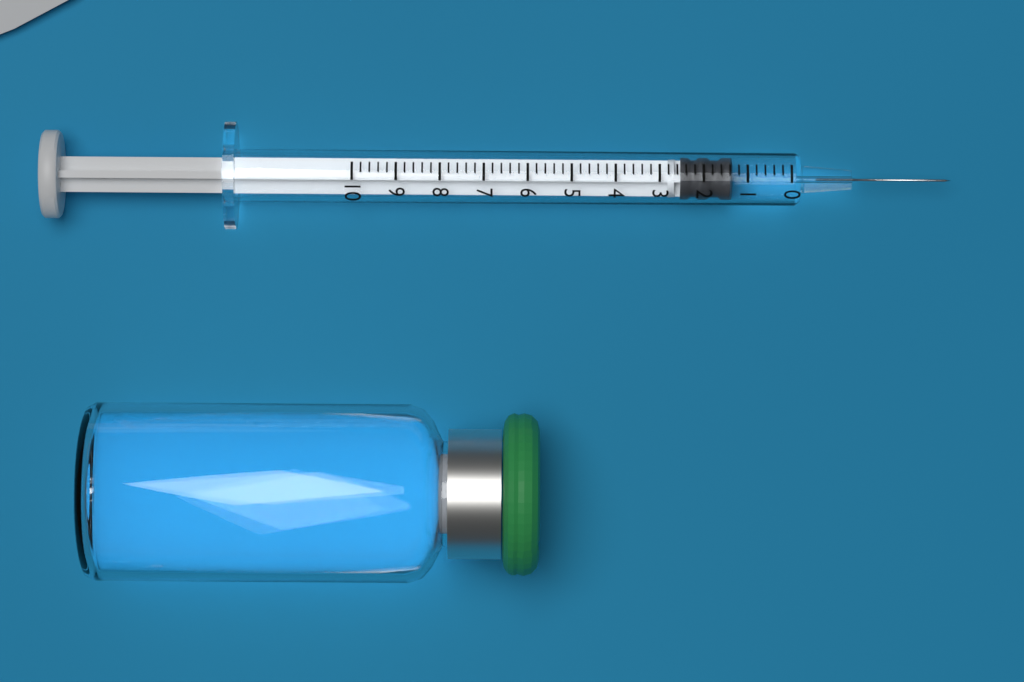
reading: 1.4 (no unit)
